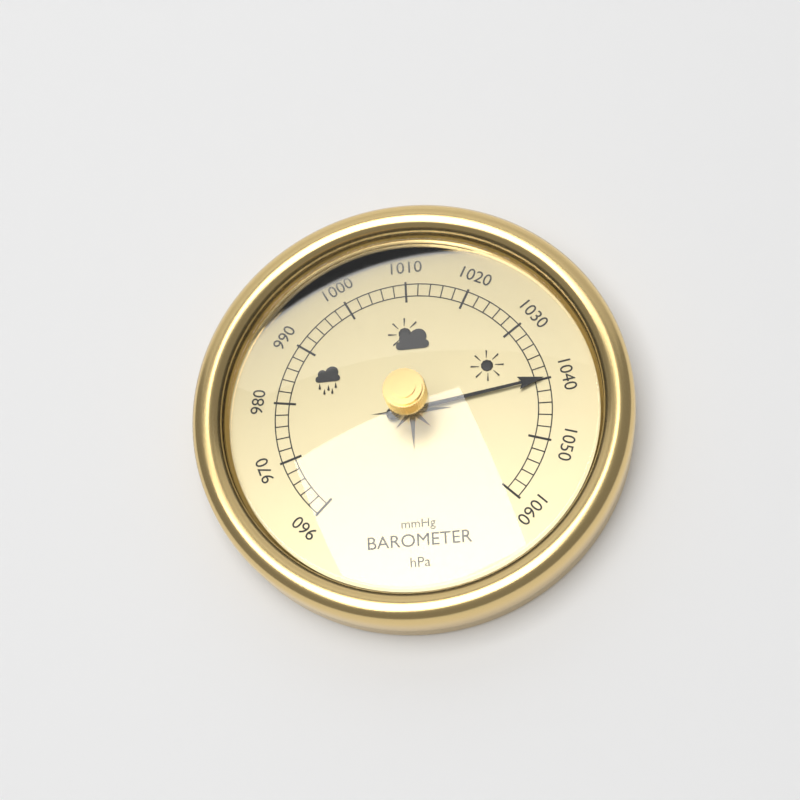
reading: 1040 hPa
